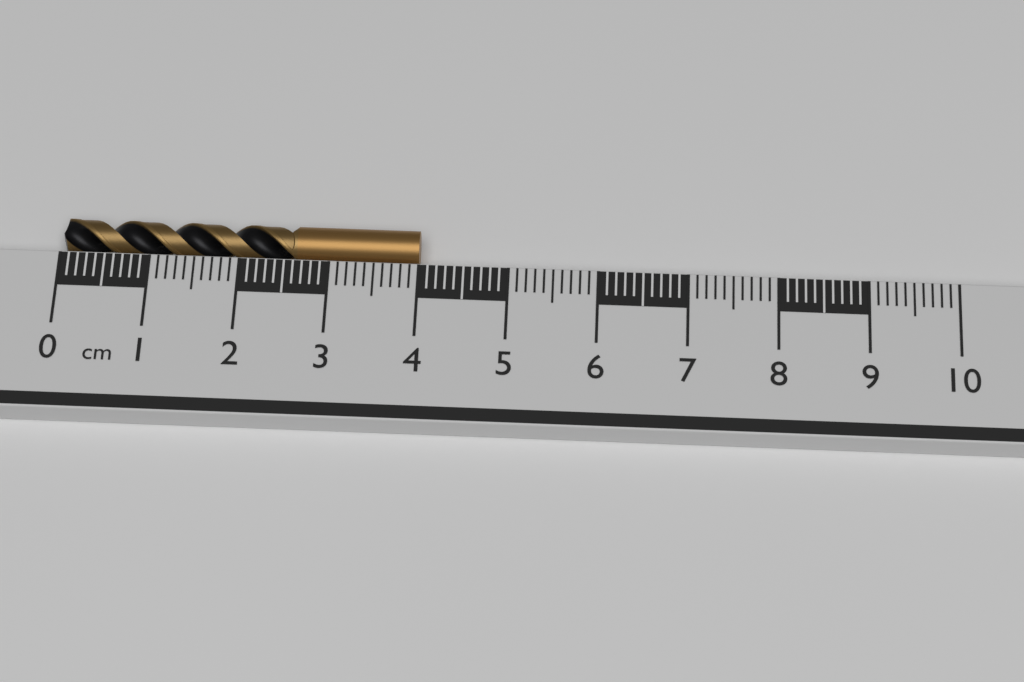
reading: 4.0 cm
